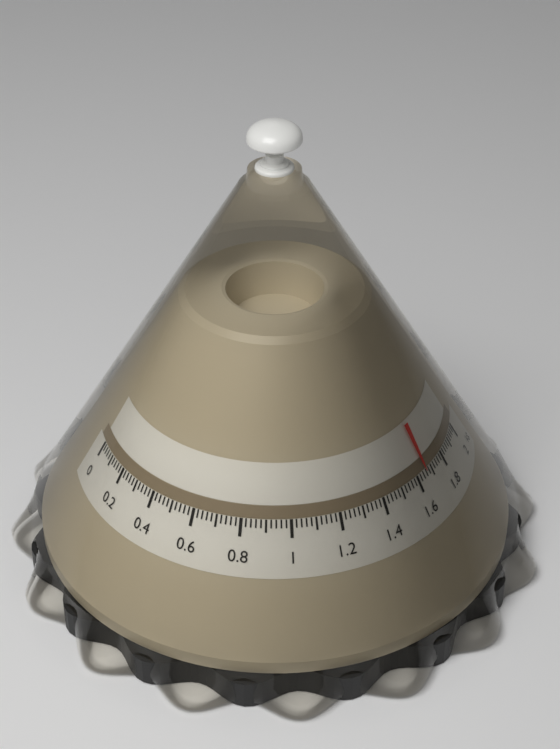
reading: 1.66 kg
